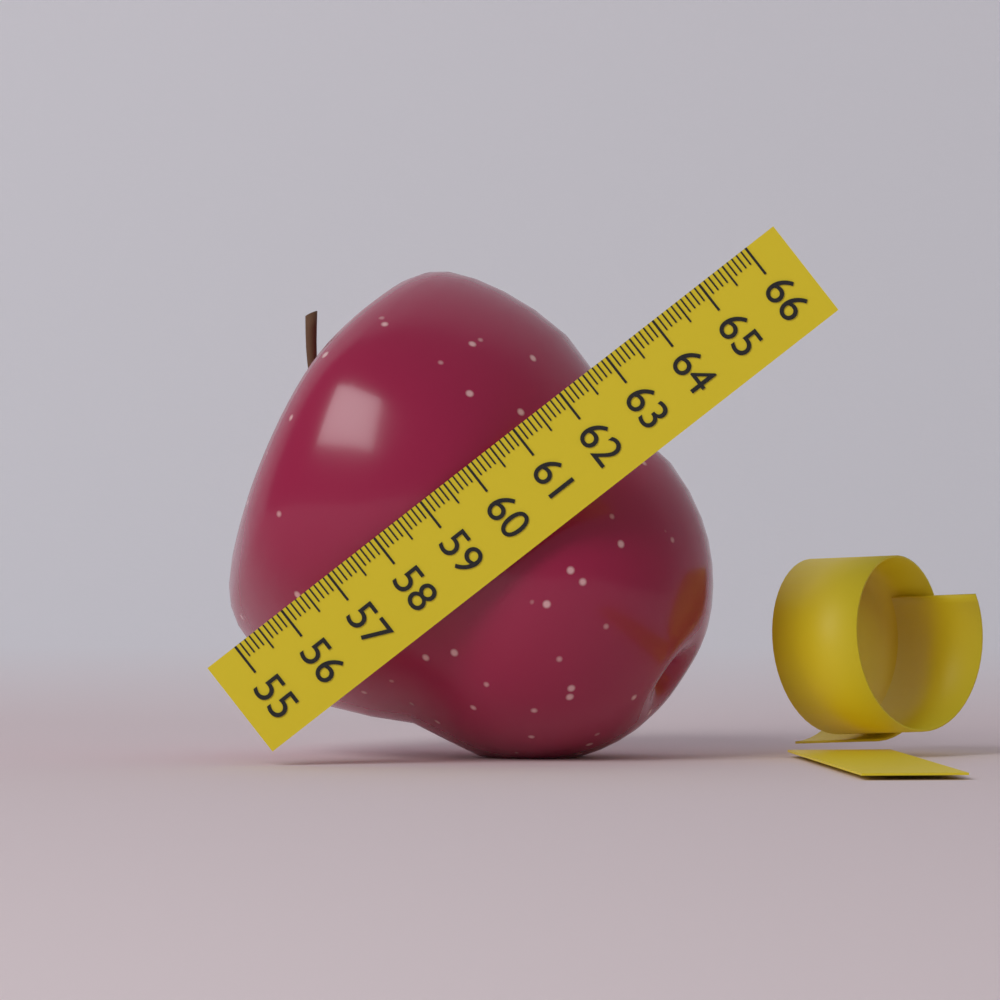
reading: 62.7 (no unit)
